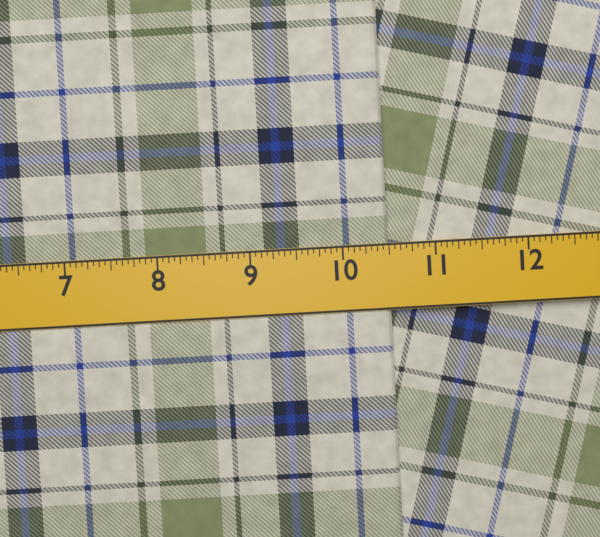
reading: 10.5000 in
